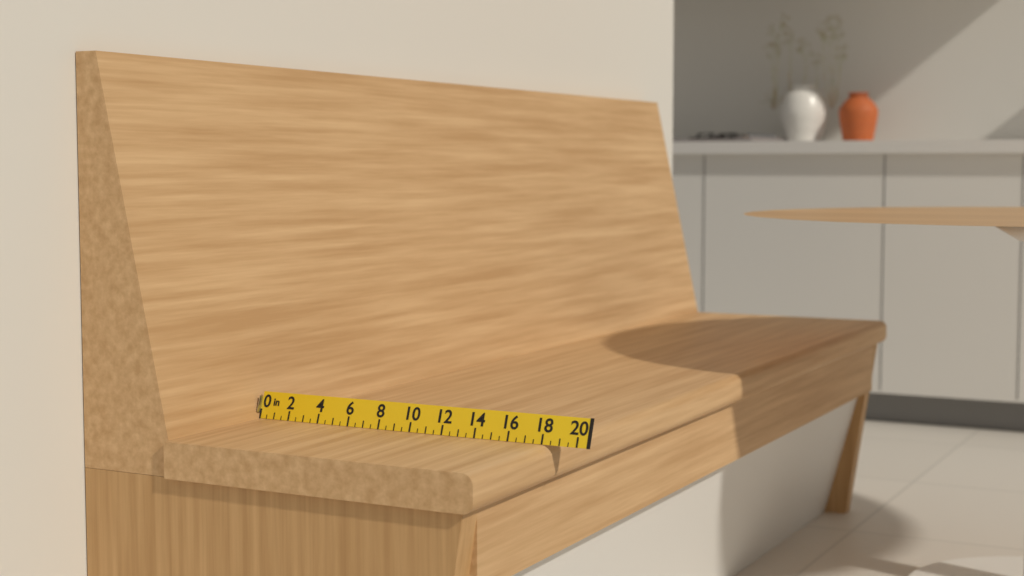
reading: 18.5 in
